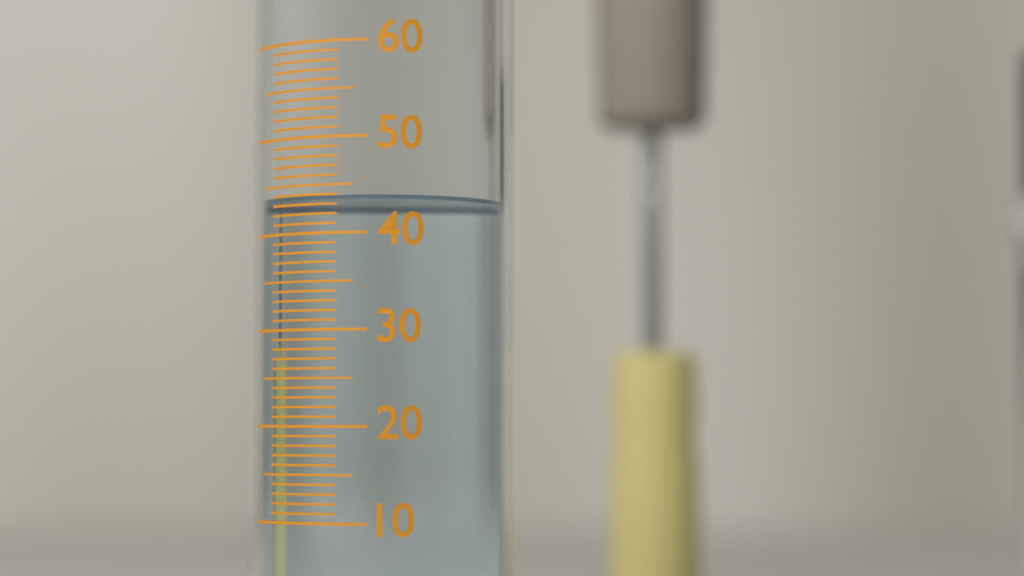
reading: 44 (no unit)
